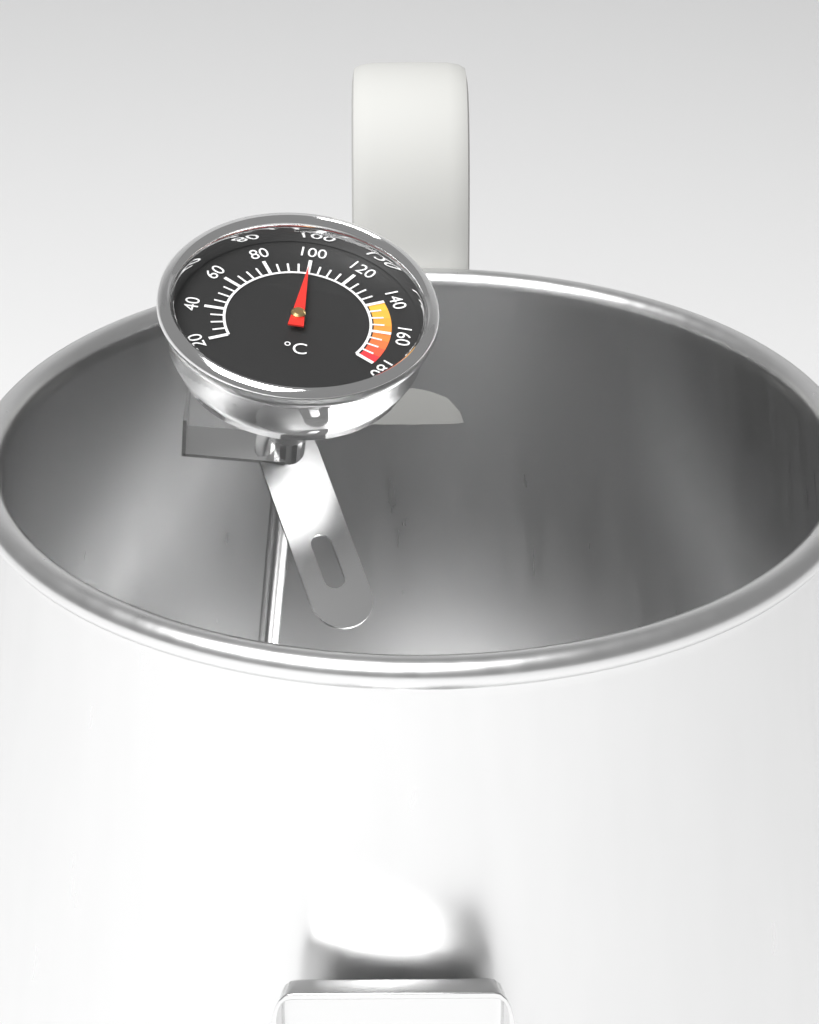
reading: 100 °C
